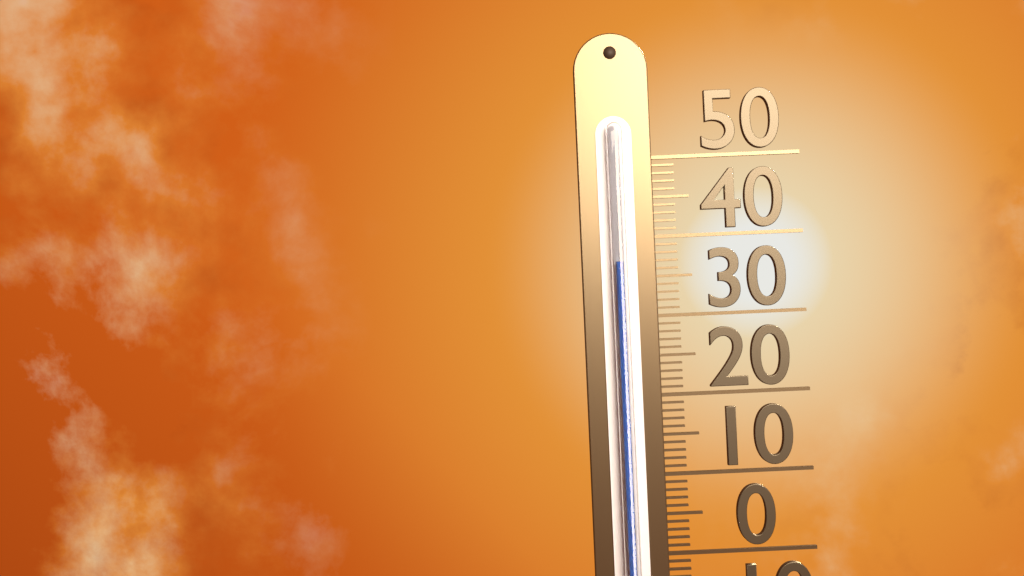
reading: 37 (no unit)
